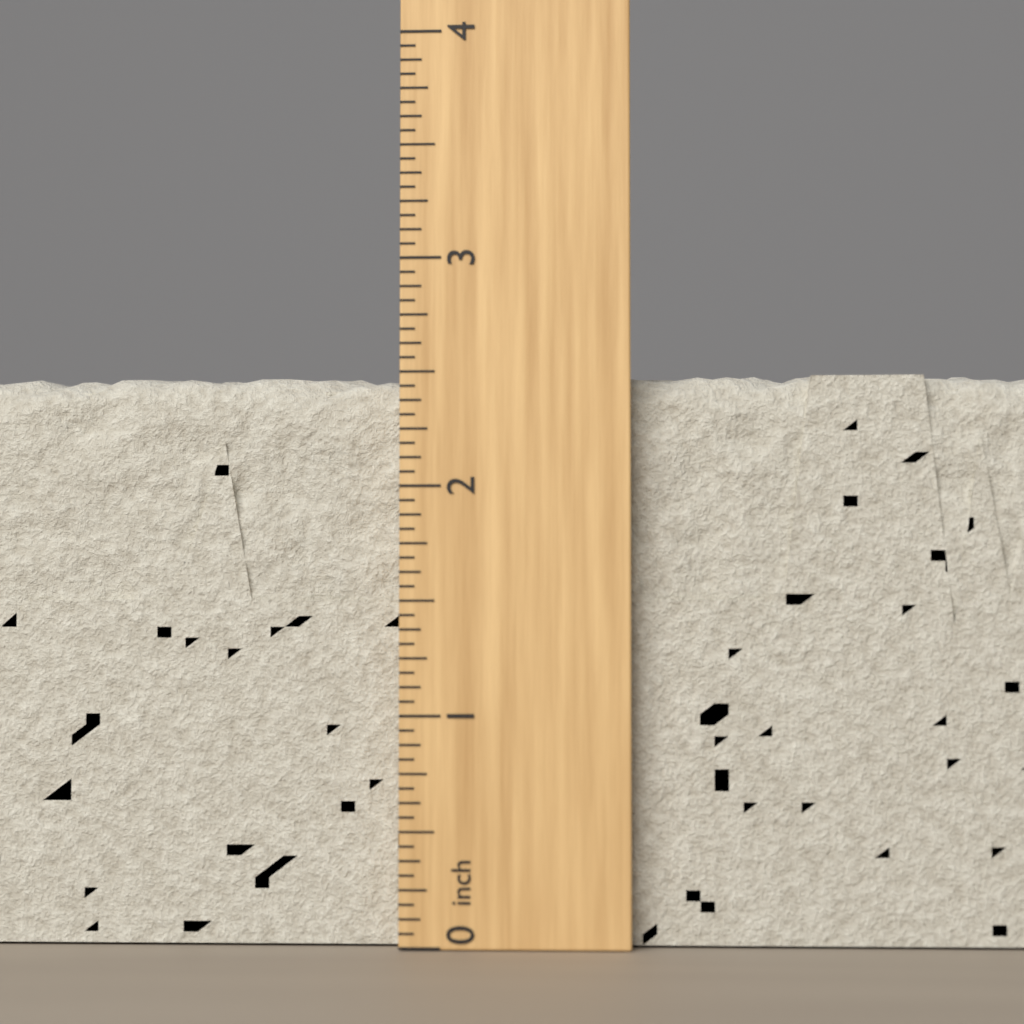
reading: 2.5000 inch
